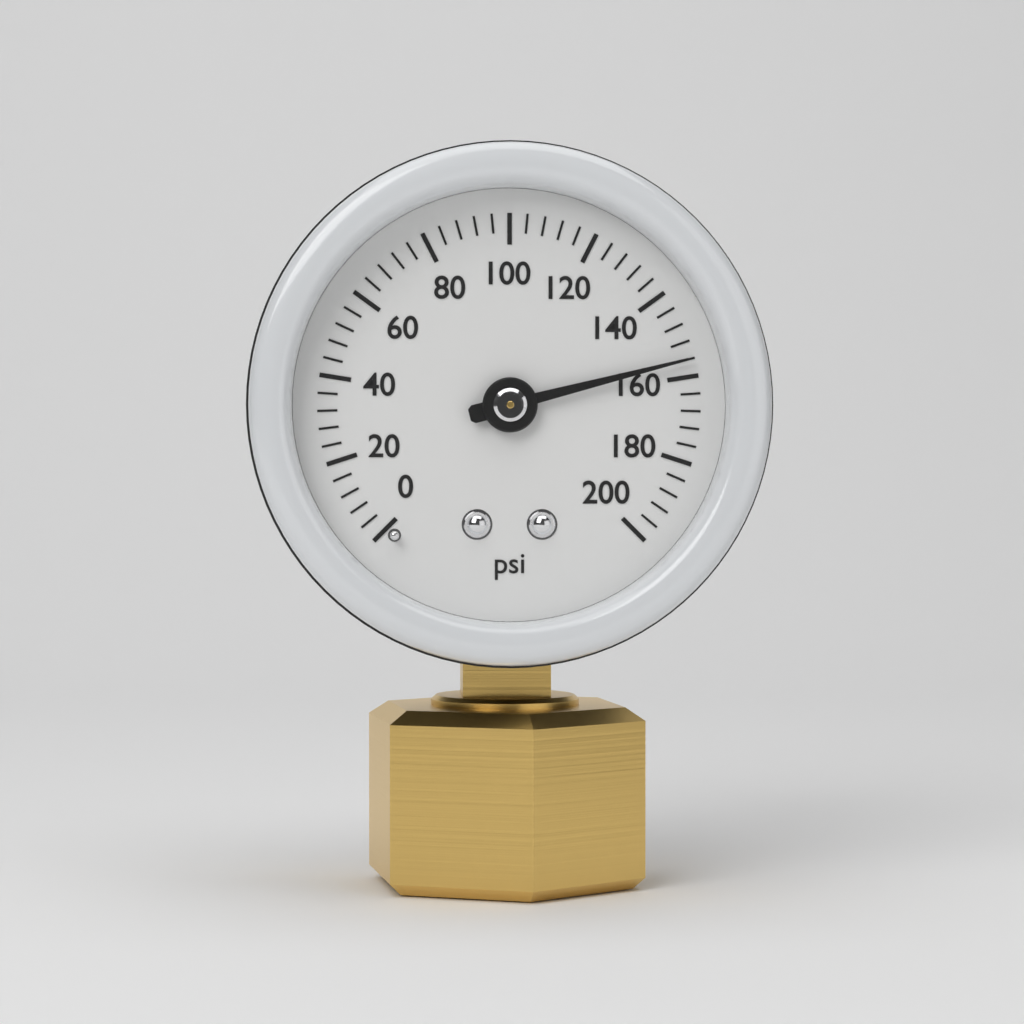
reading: 156 psi
